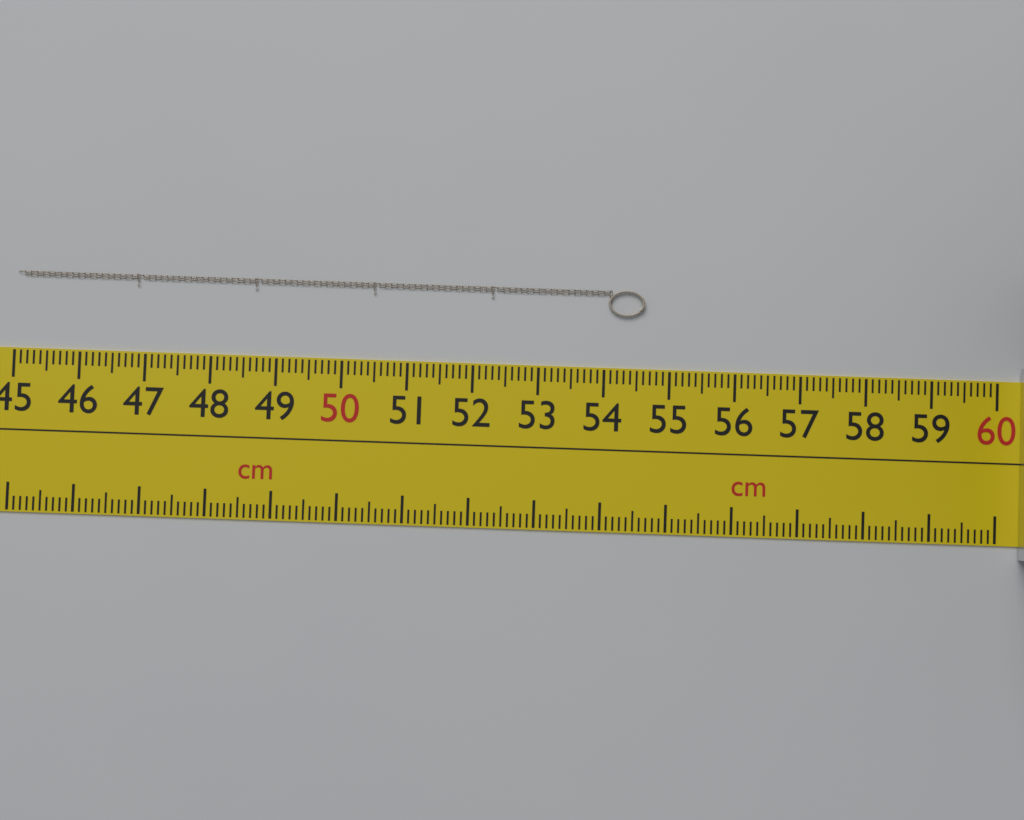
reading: 54.6 cm
